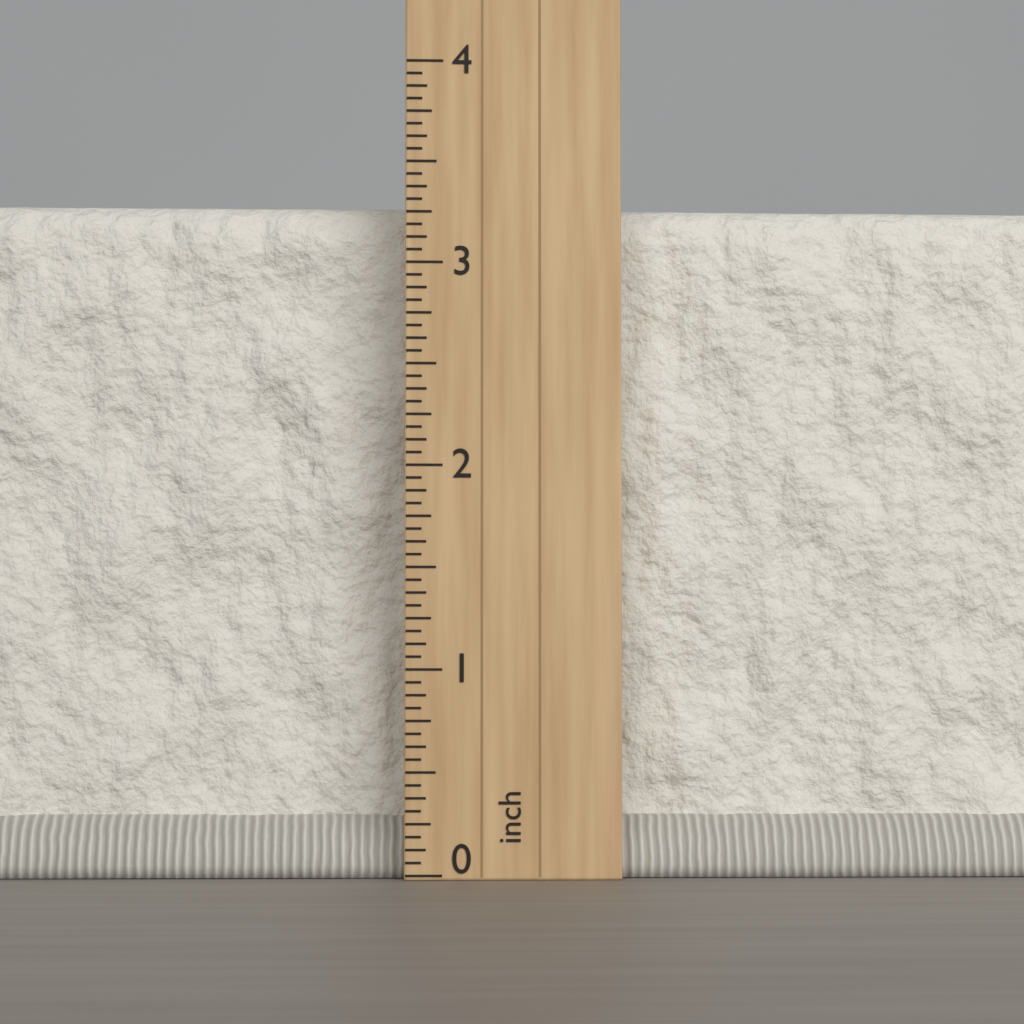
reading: 3.3750 inch
